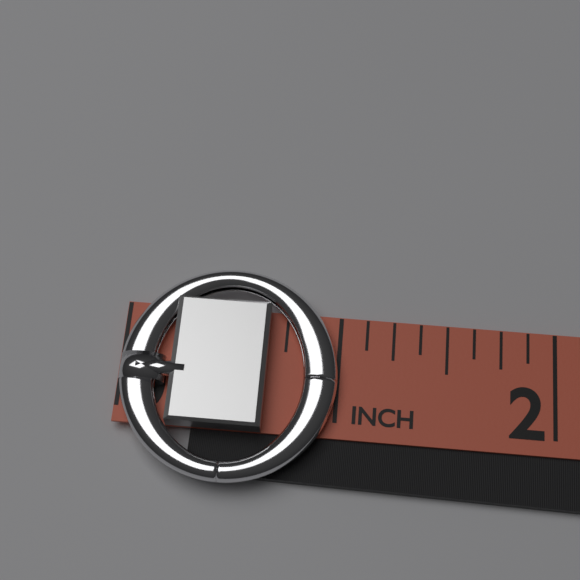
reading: 1.000 in
